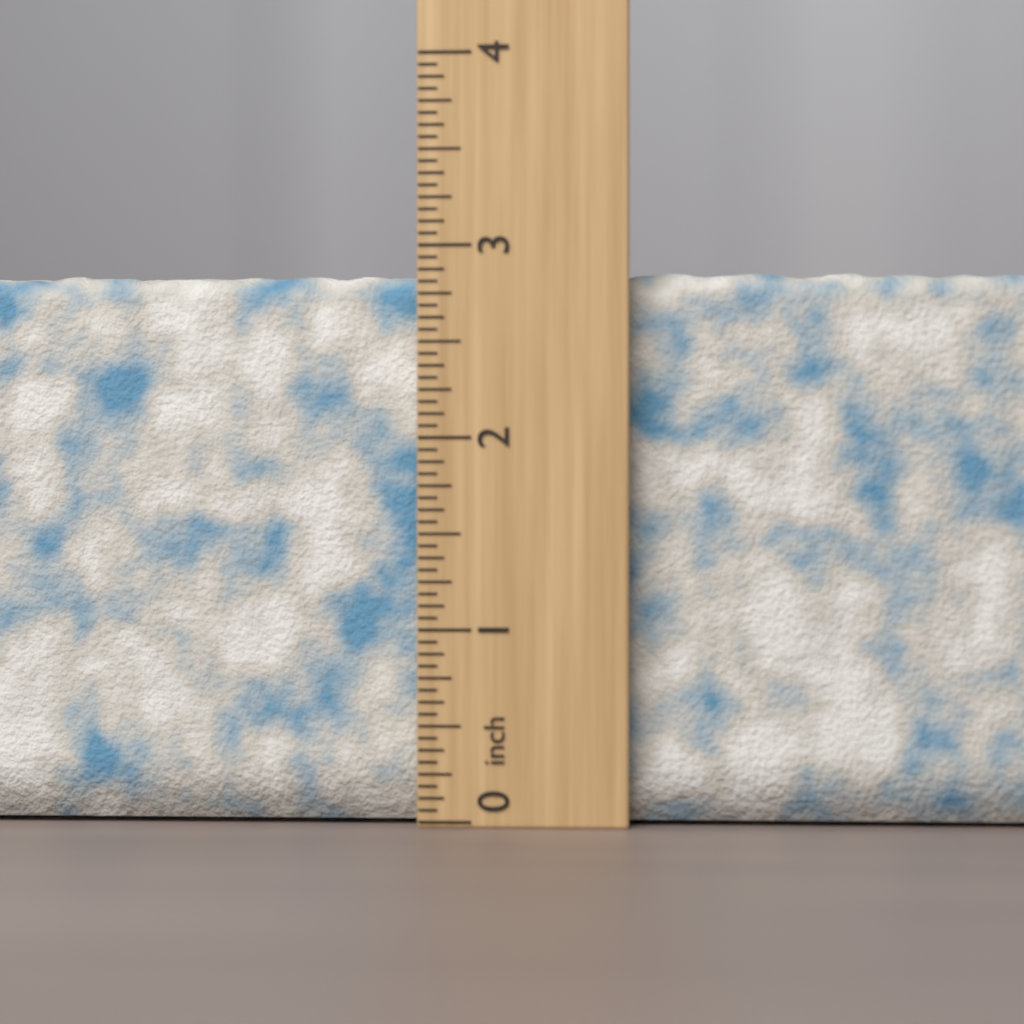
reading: 2.8750 inch
